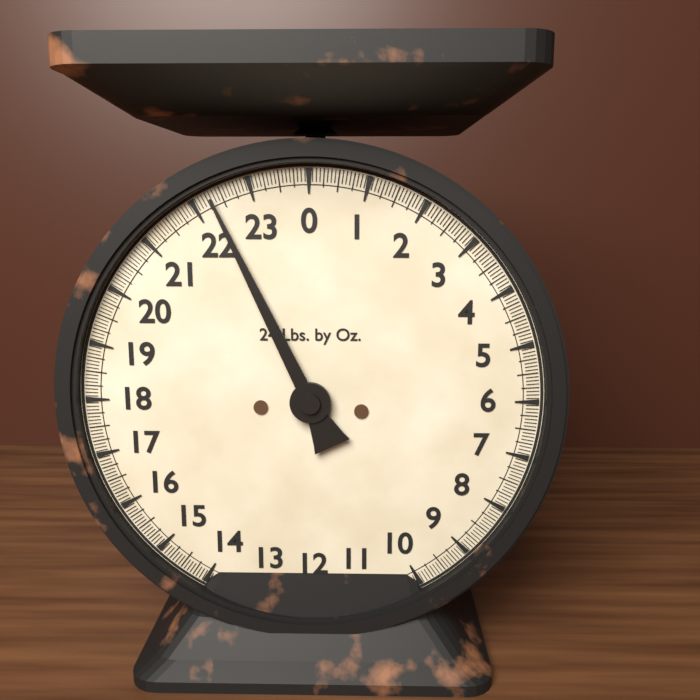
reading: 22.3125 lb
